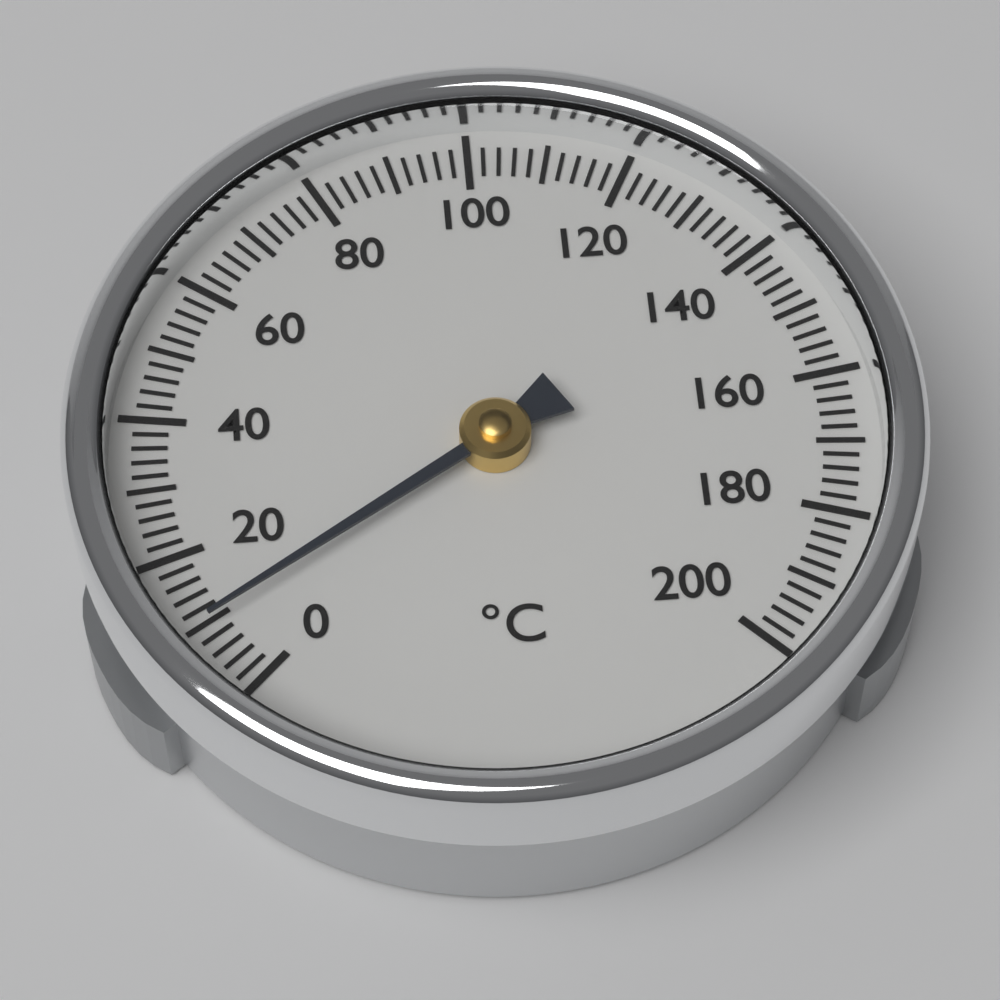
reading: 10 °C
